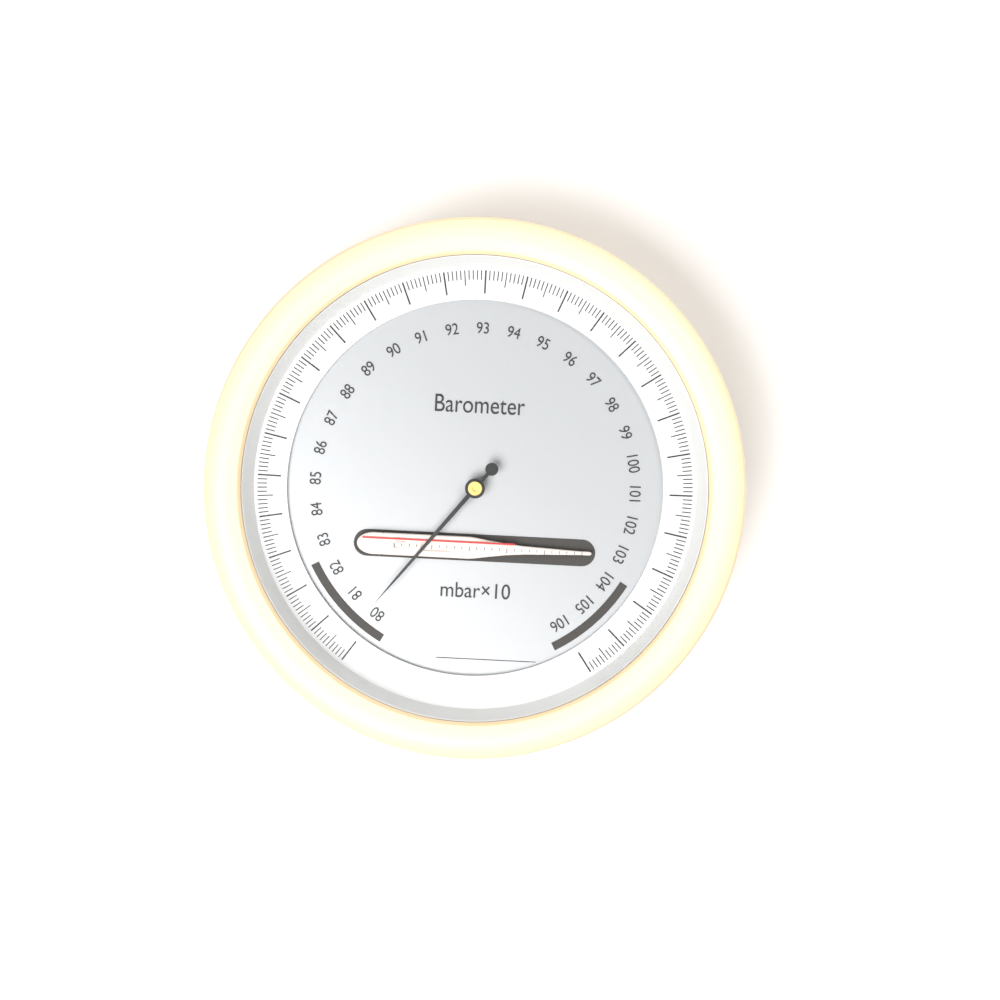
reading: 80.3 mbar×10
